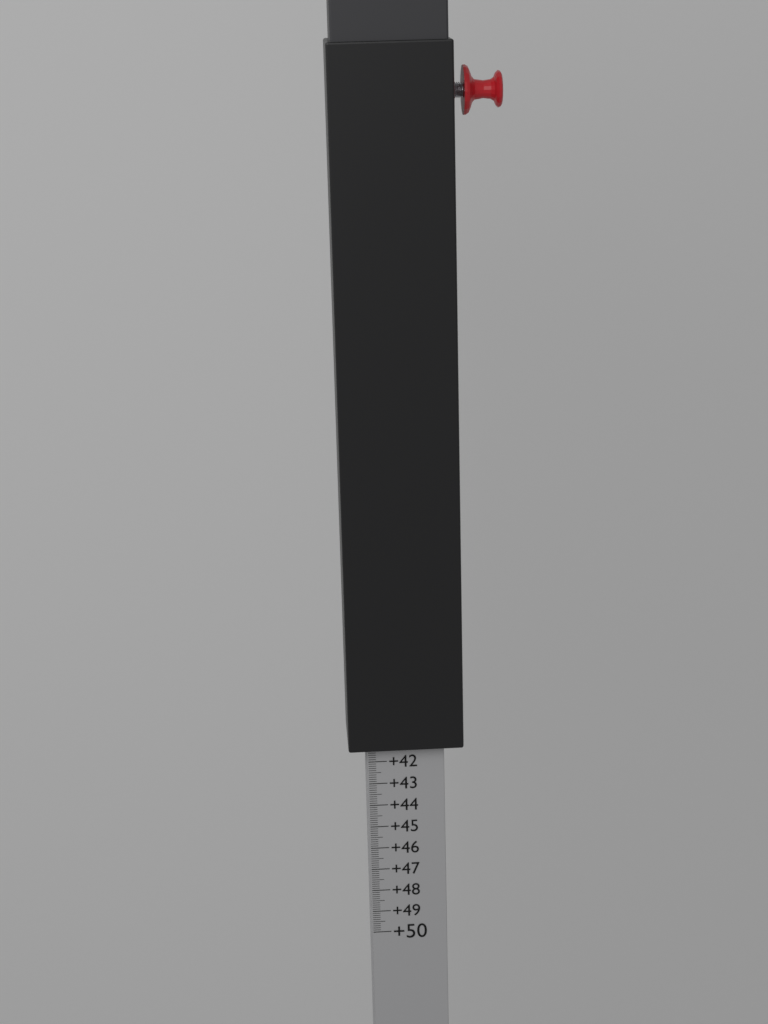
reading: 41.3 (no unit)
